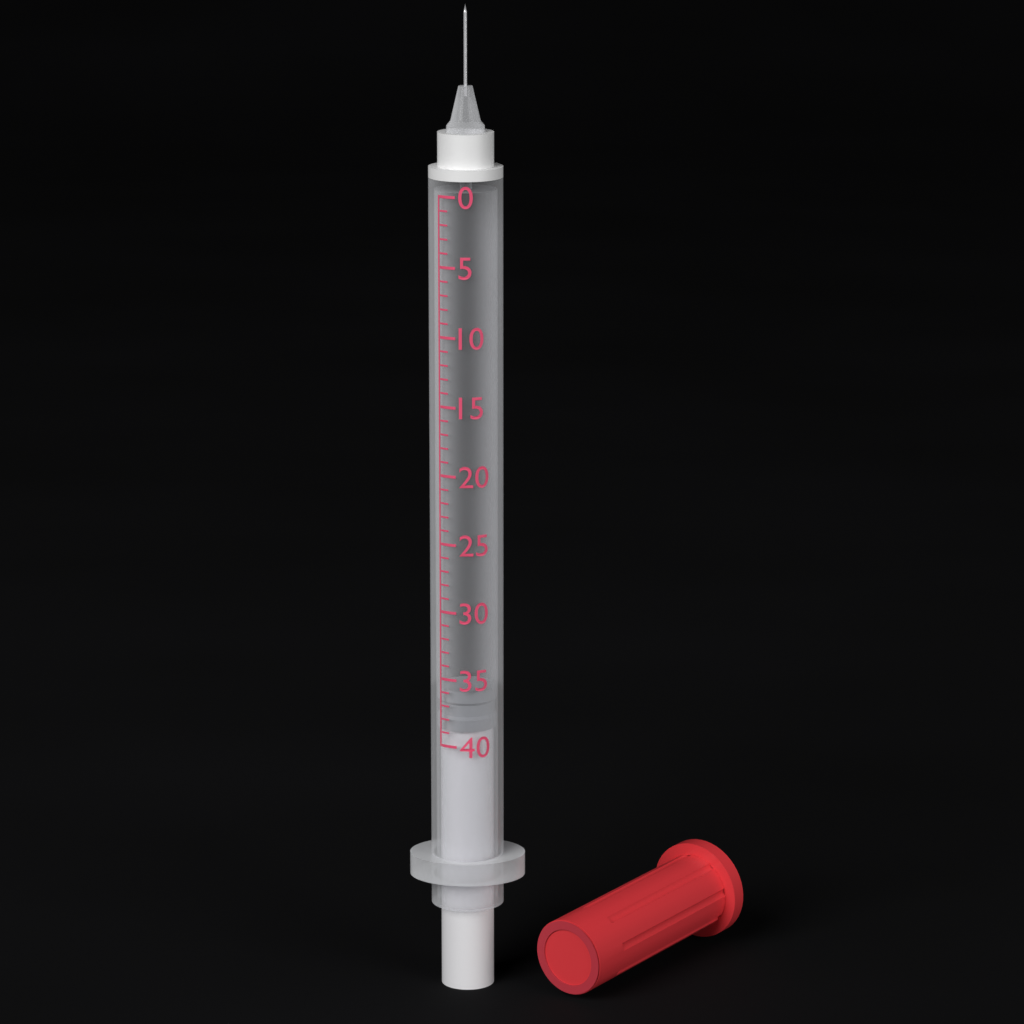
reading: 36 (no unit)
